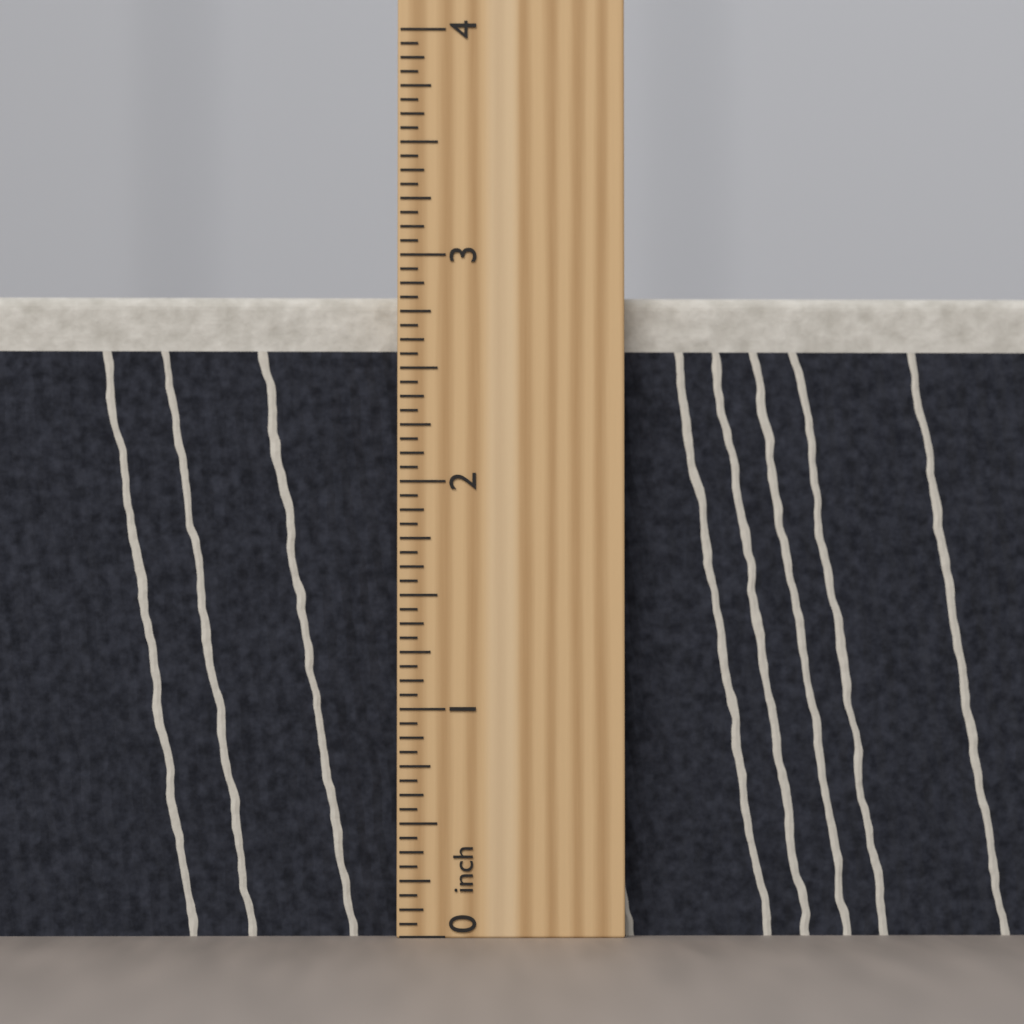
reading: 2.8750 inch
